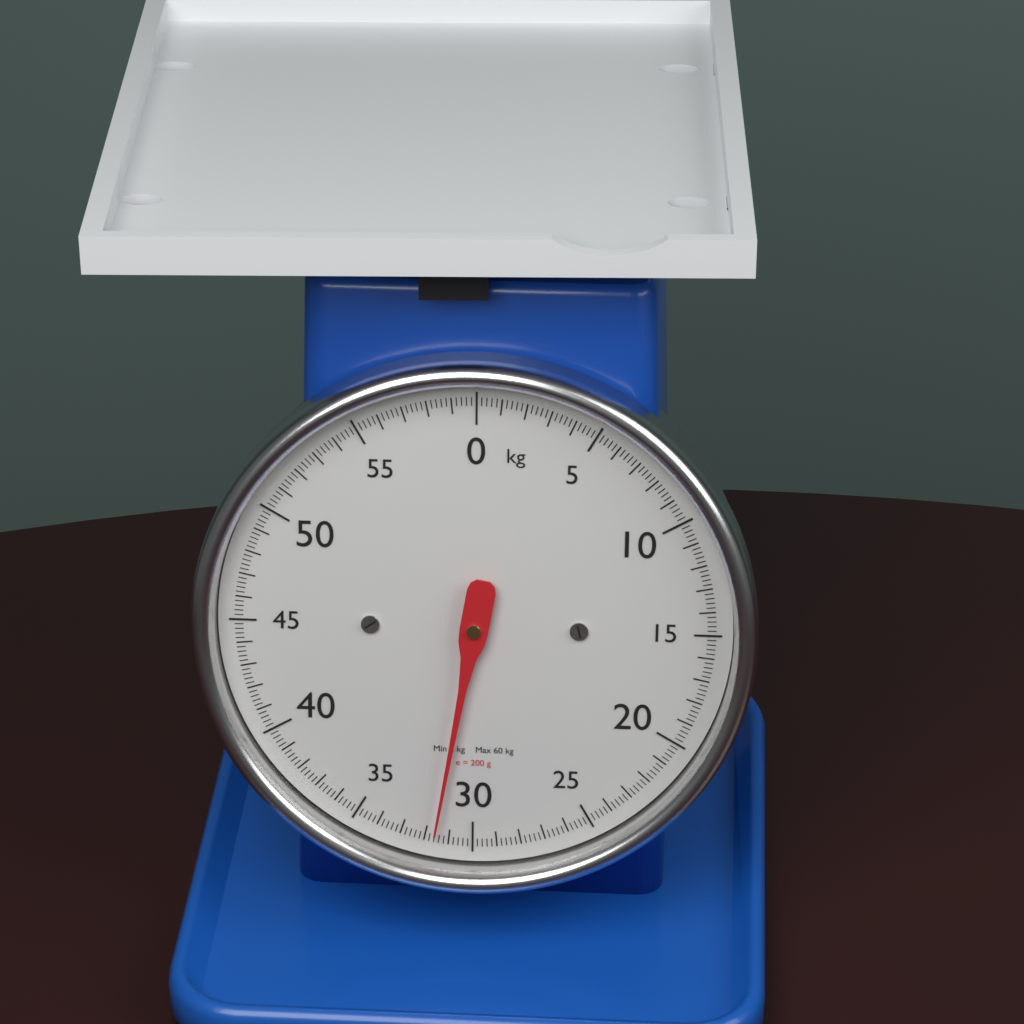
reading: 31.6 kg
